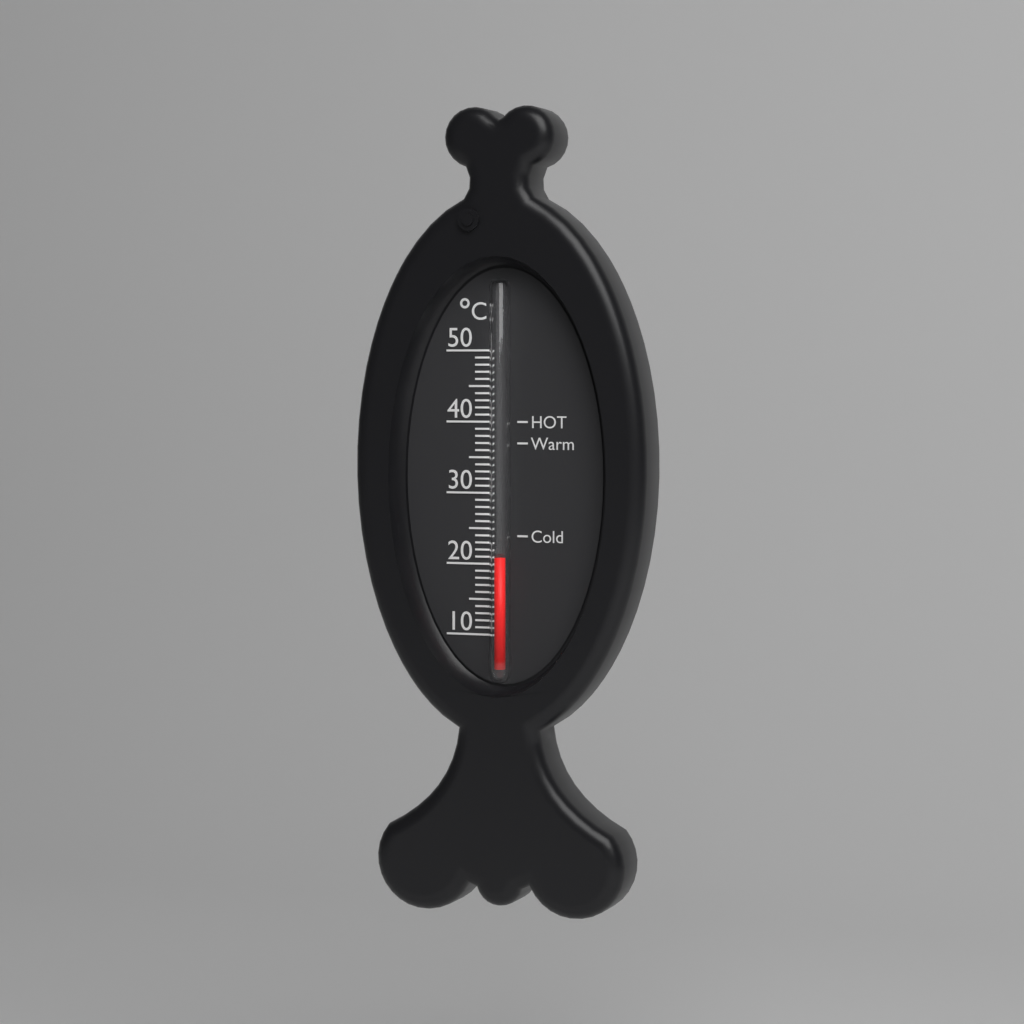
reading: 21 °C
